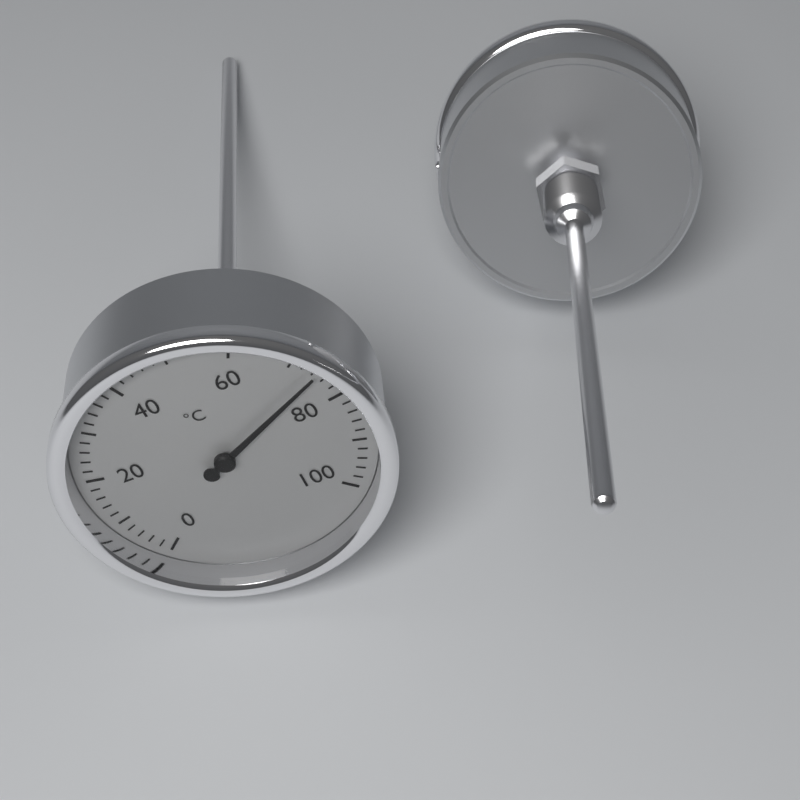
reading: 74 °C
